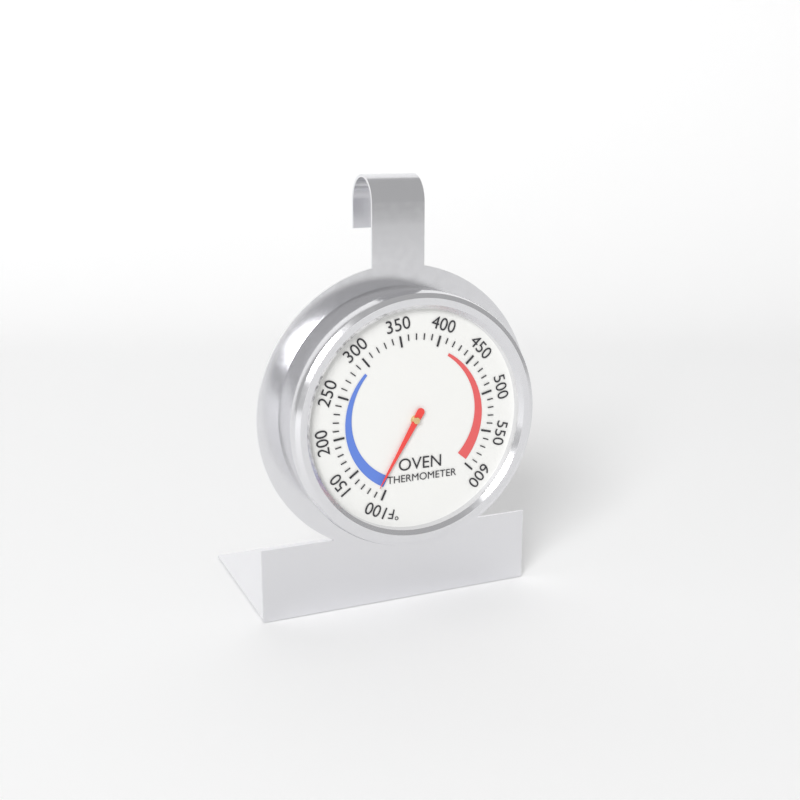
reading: 110 °F
